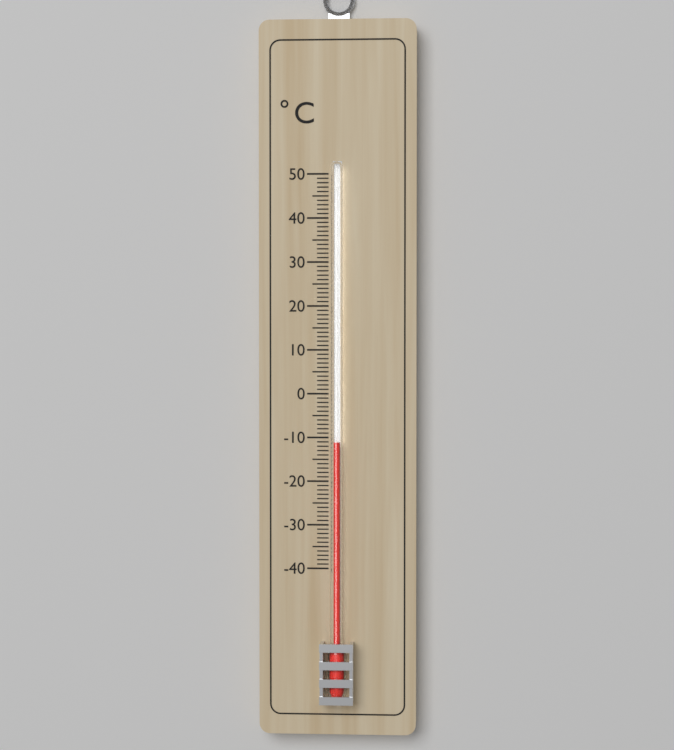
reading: -11 °C
